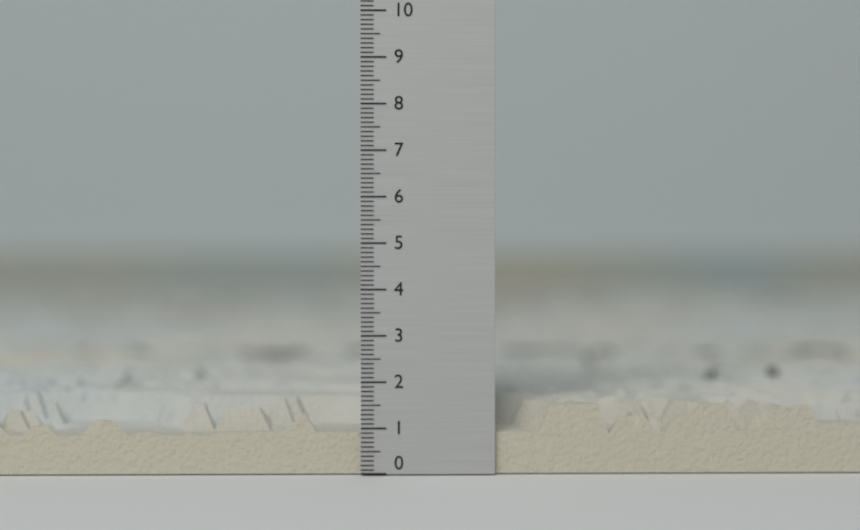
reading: 1.5 (no unit)
